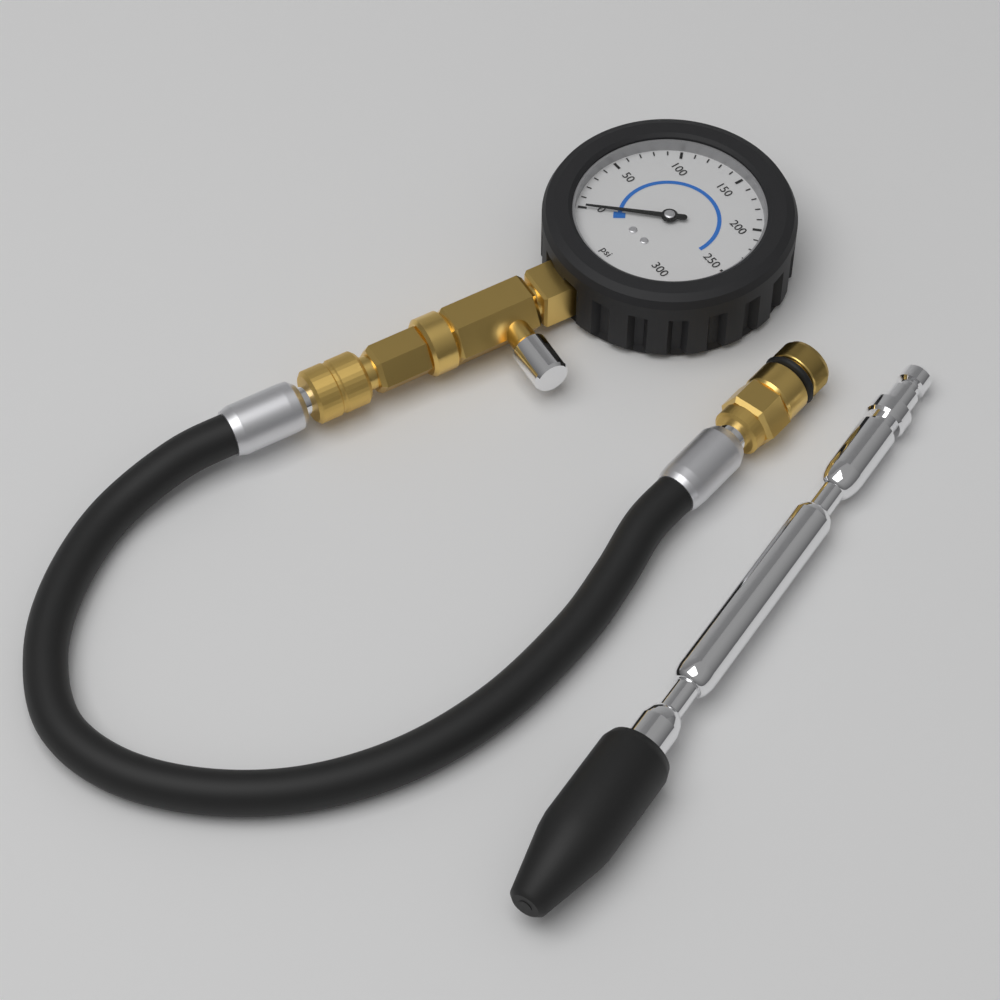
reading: 0 psi
